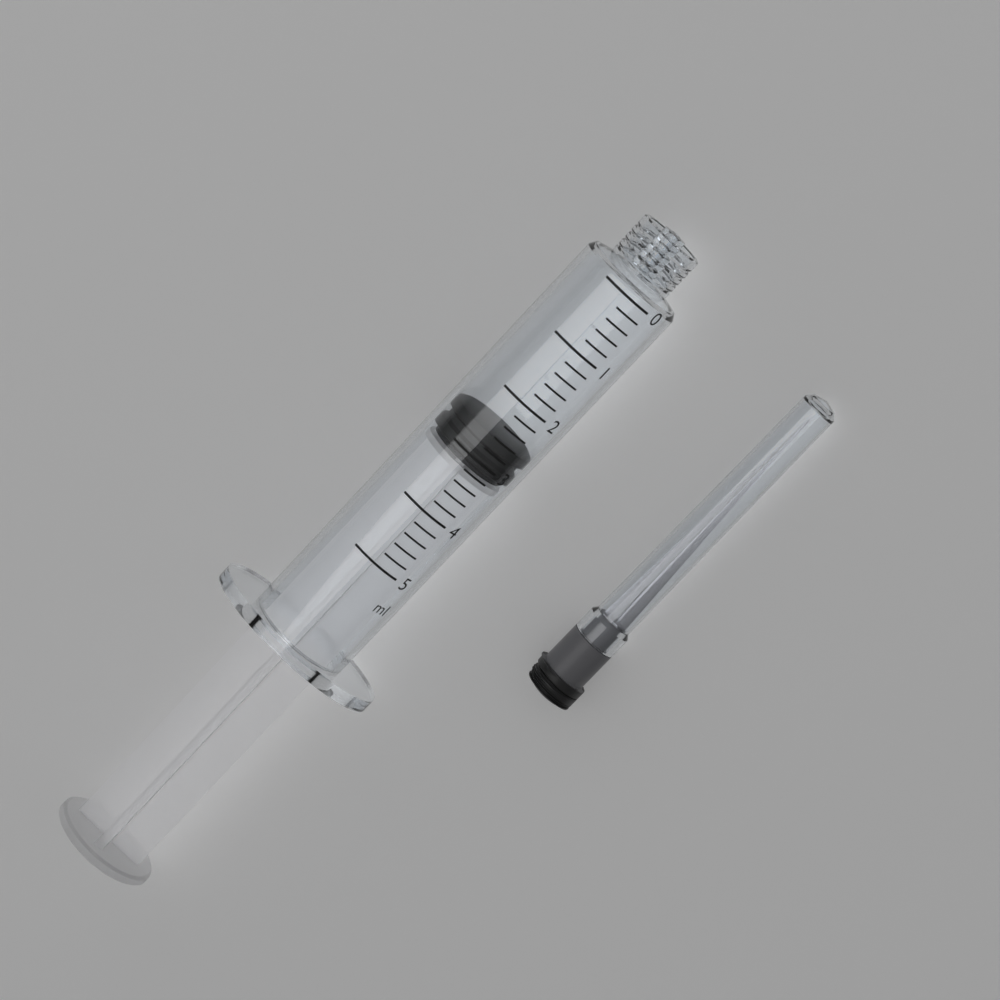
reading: 2.6 ml
